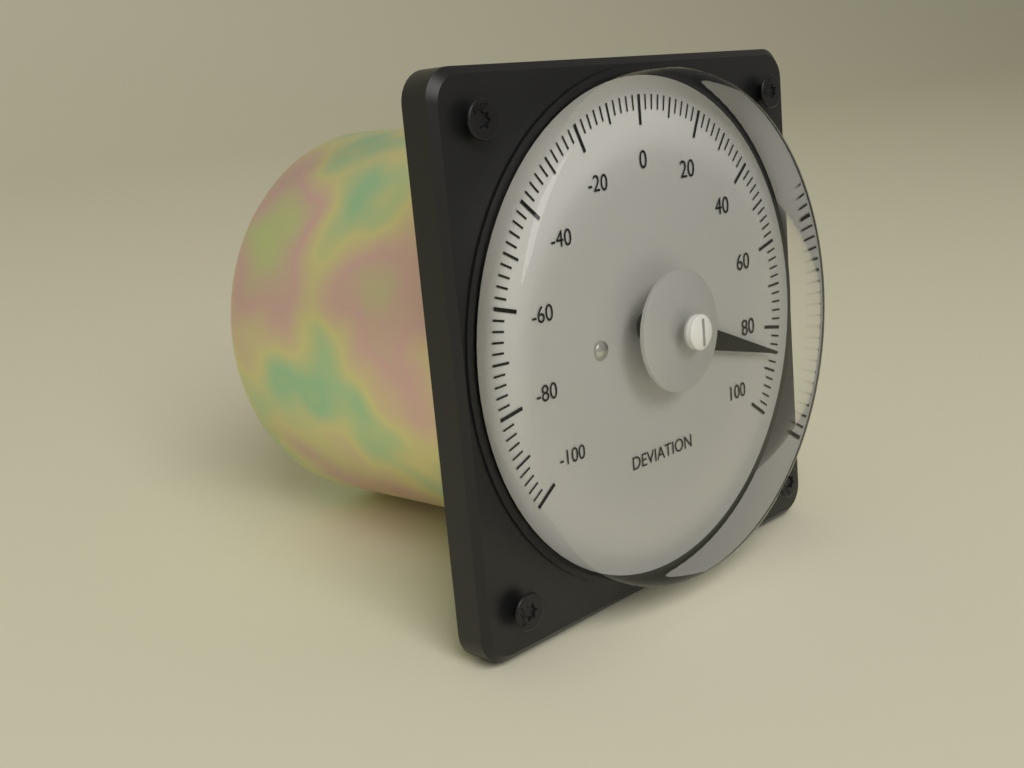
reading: 86 (no unit)
